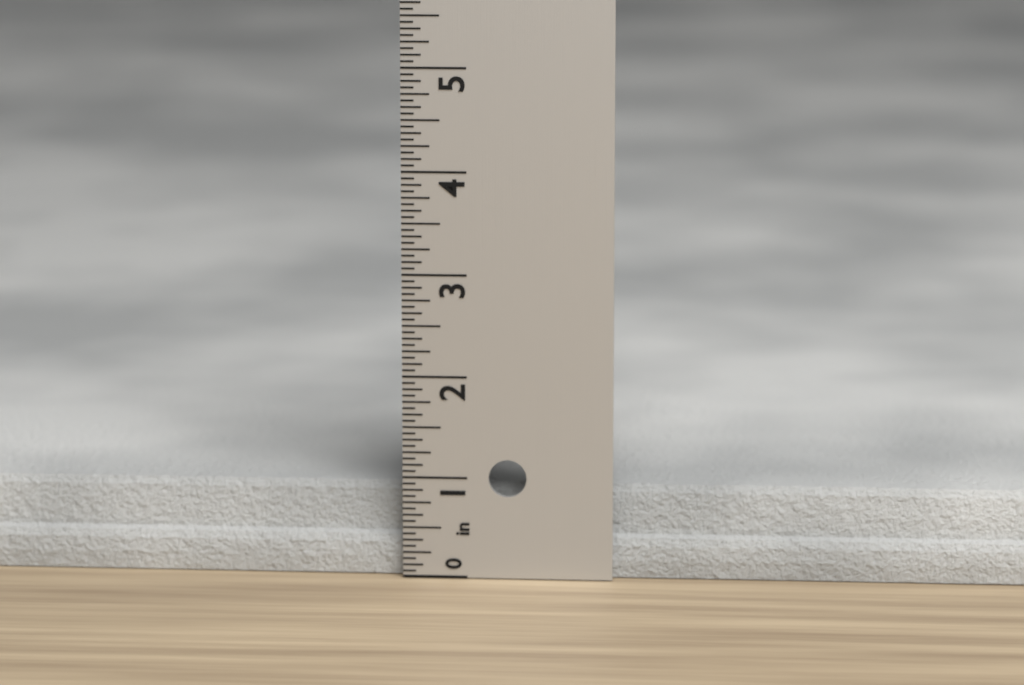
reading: 0.8750 in
